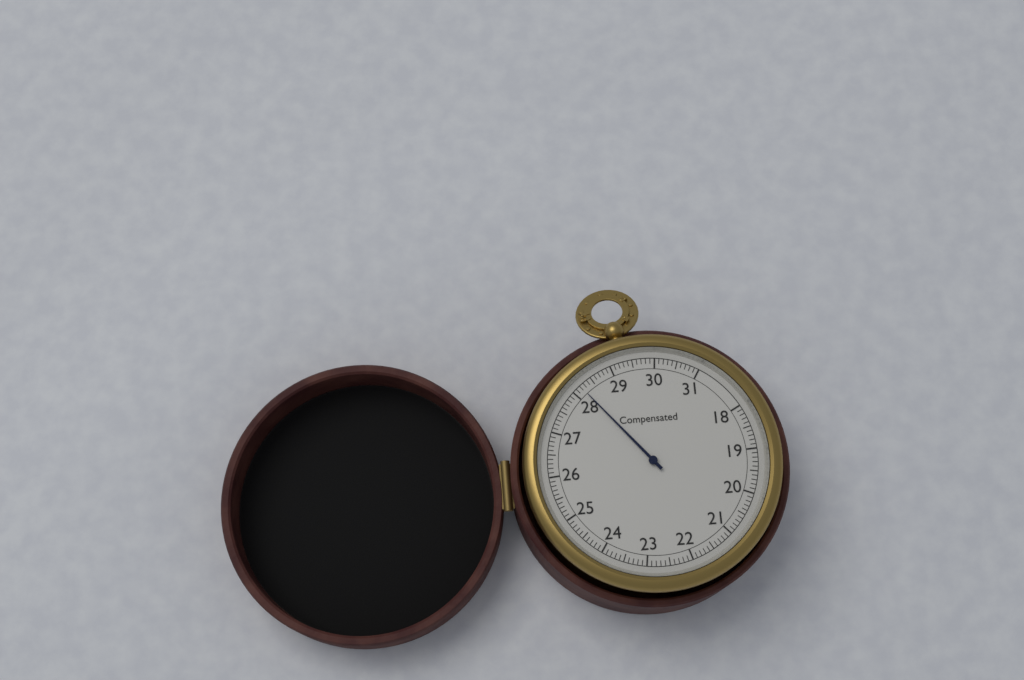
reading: 28.2 (no unit)
